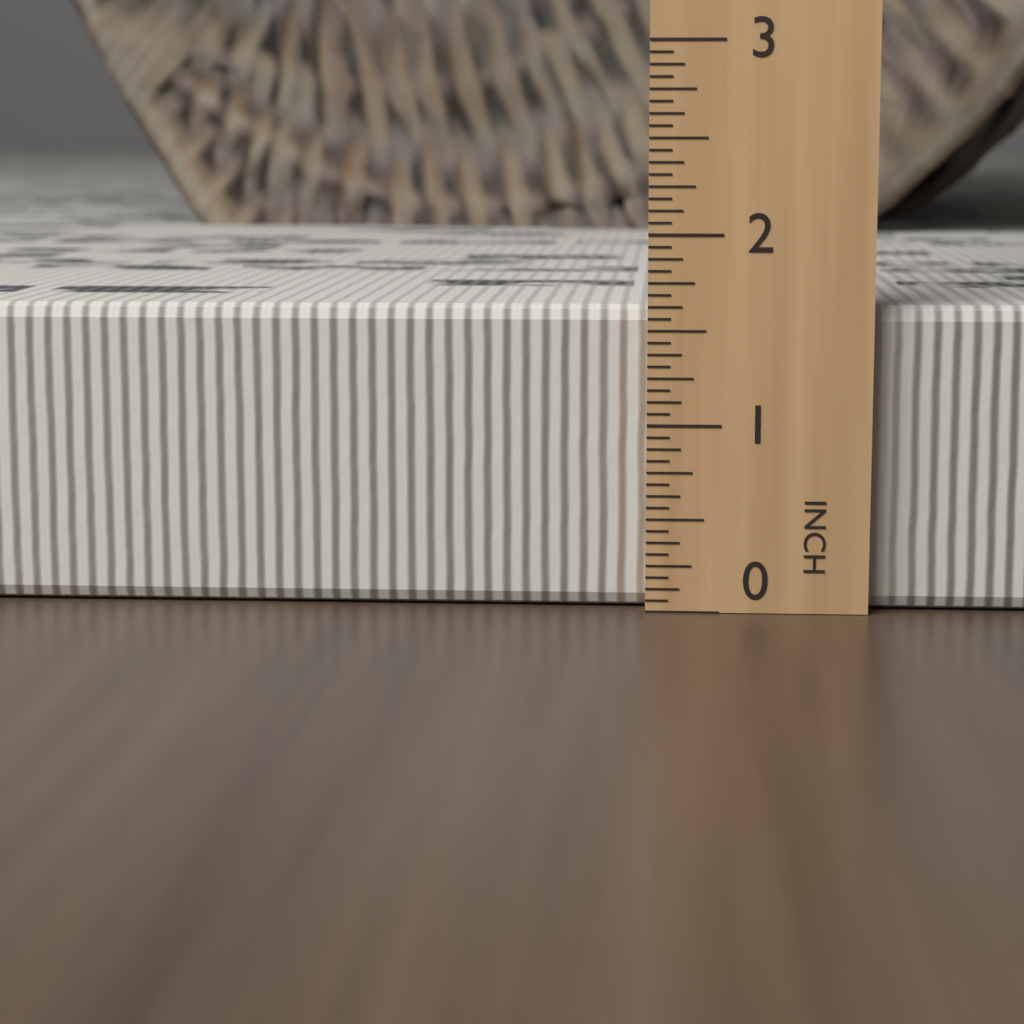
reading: 1.6250 in
